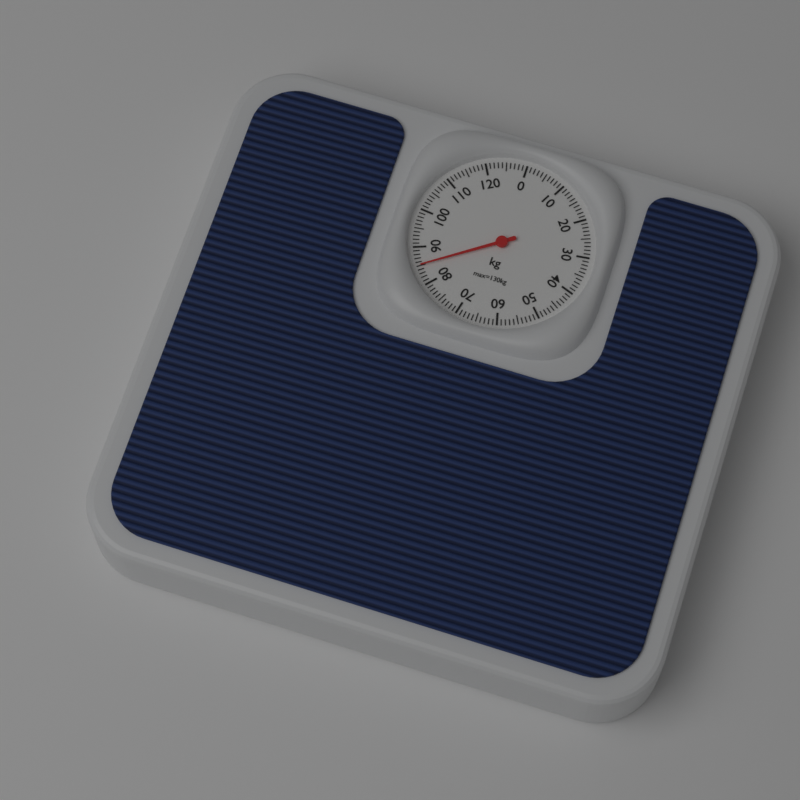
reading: 85 kg
